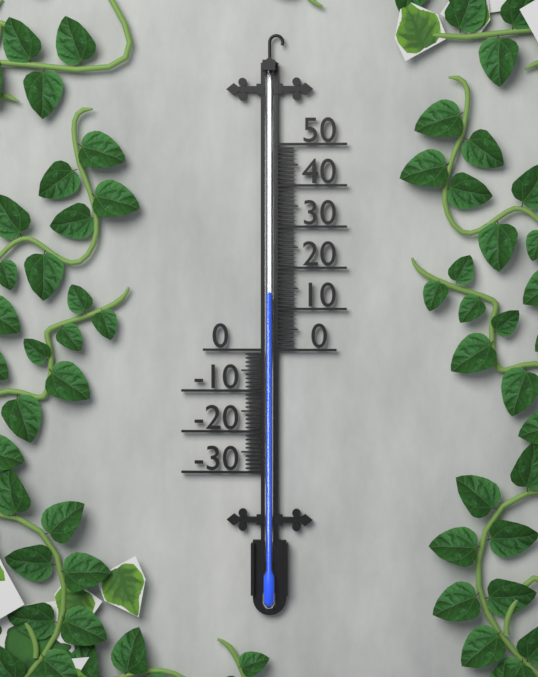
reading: 14 (no unit)
